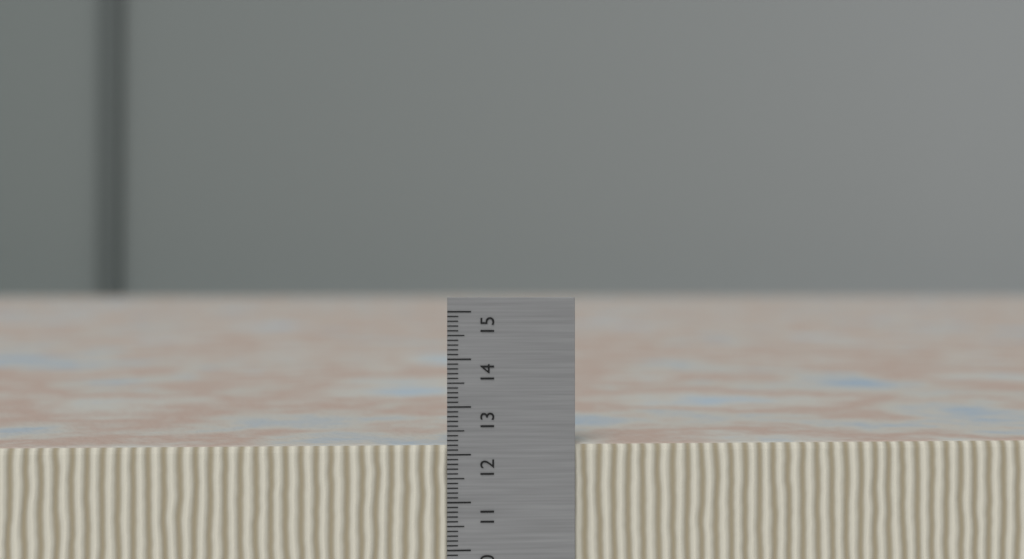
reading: 12.2 cm
